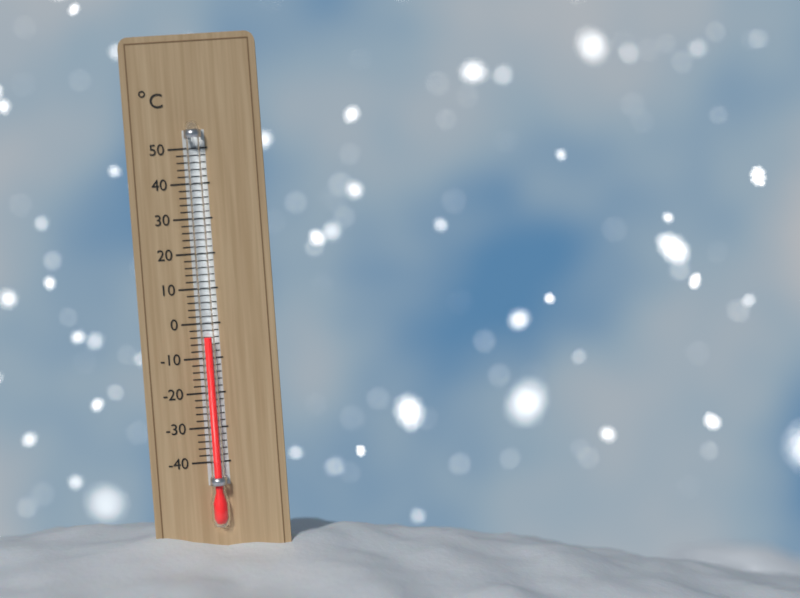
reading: -4 °C
